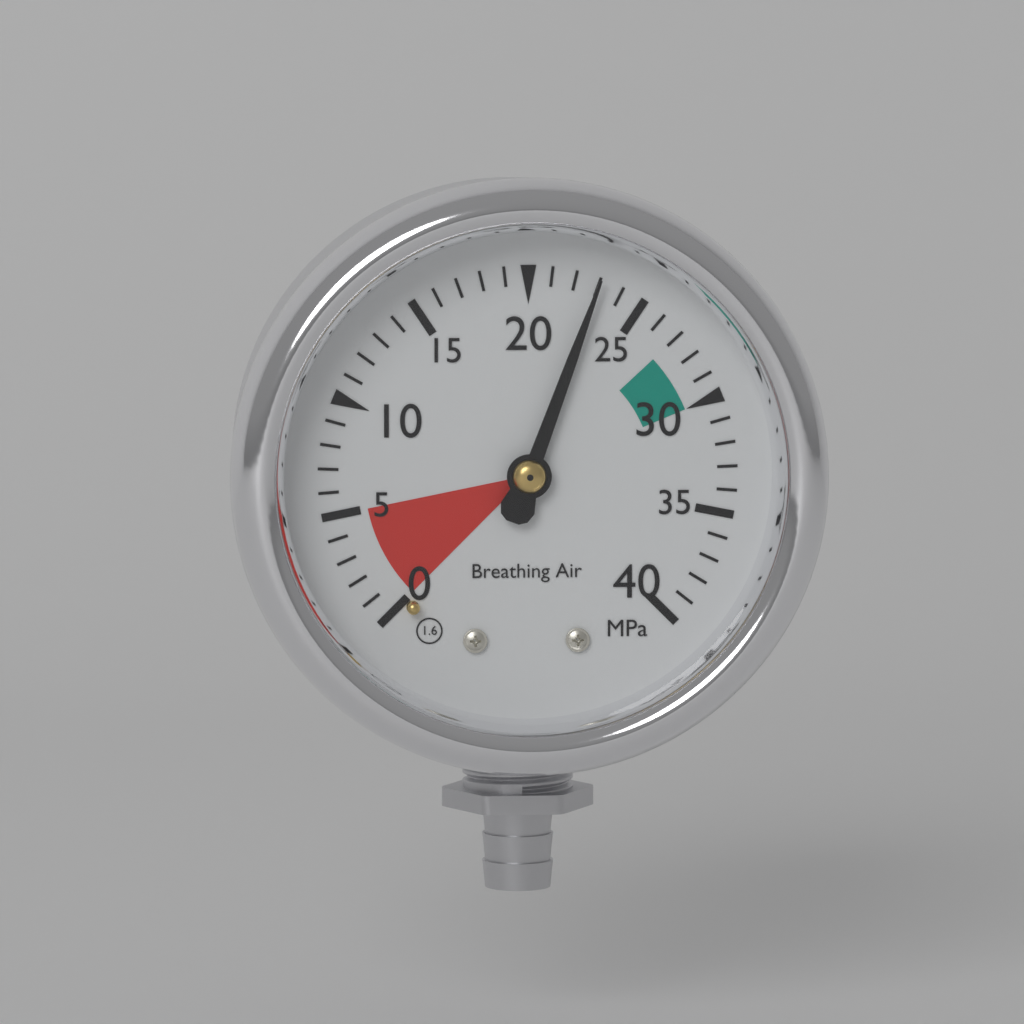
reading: 23 MPa
